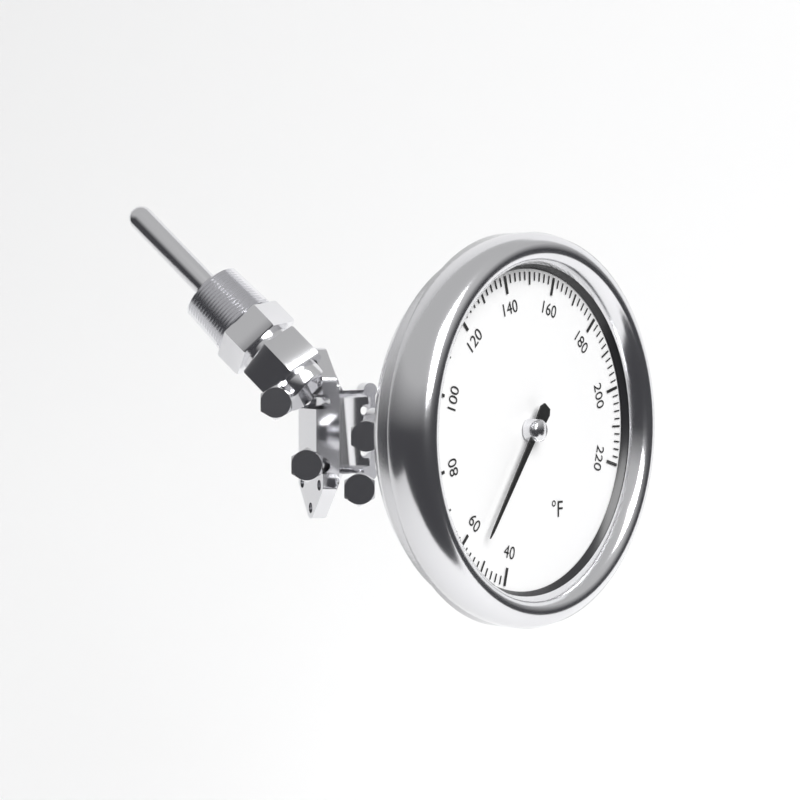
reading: 54 °F
